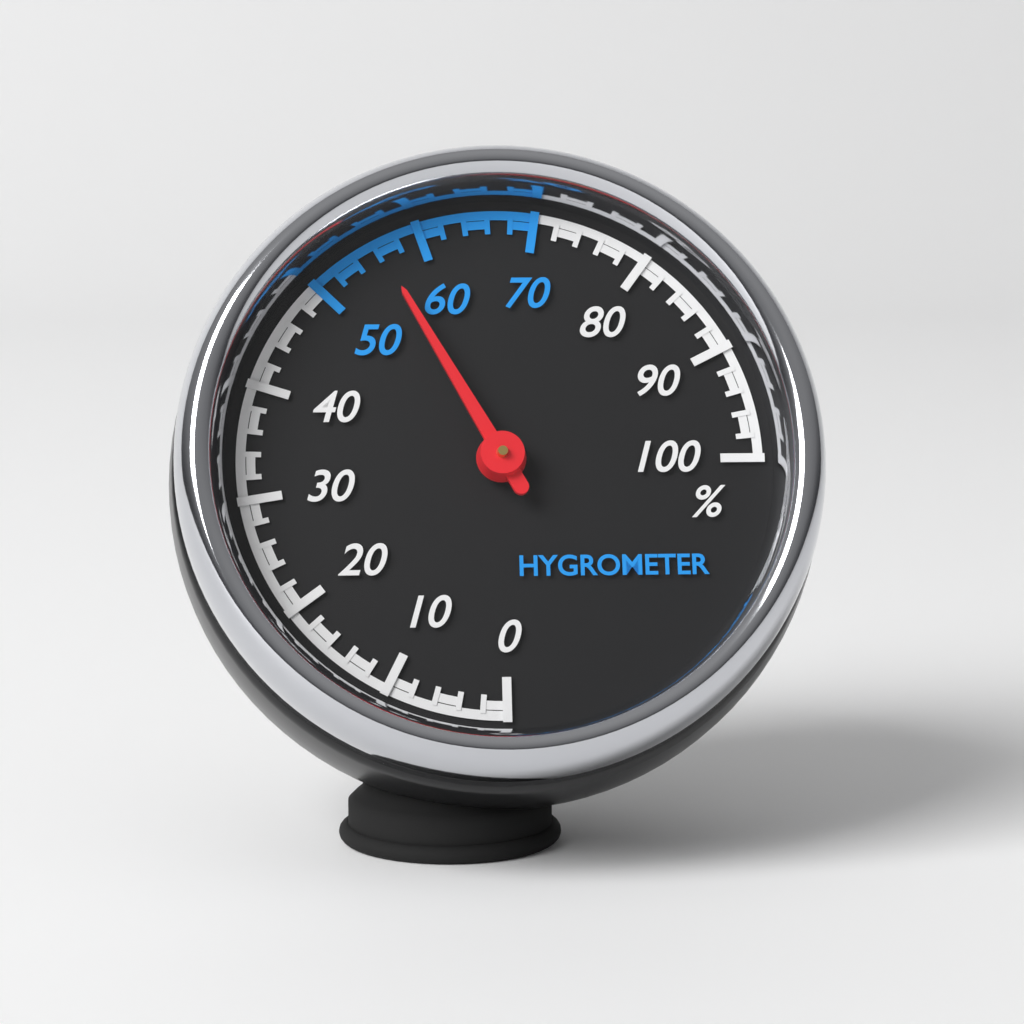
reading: 56 %
